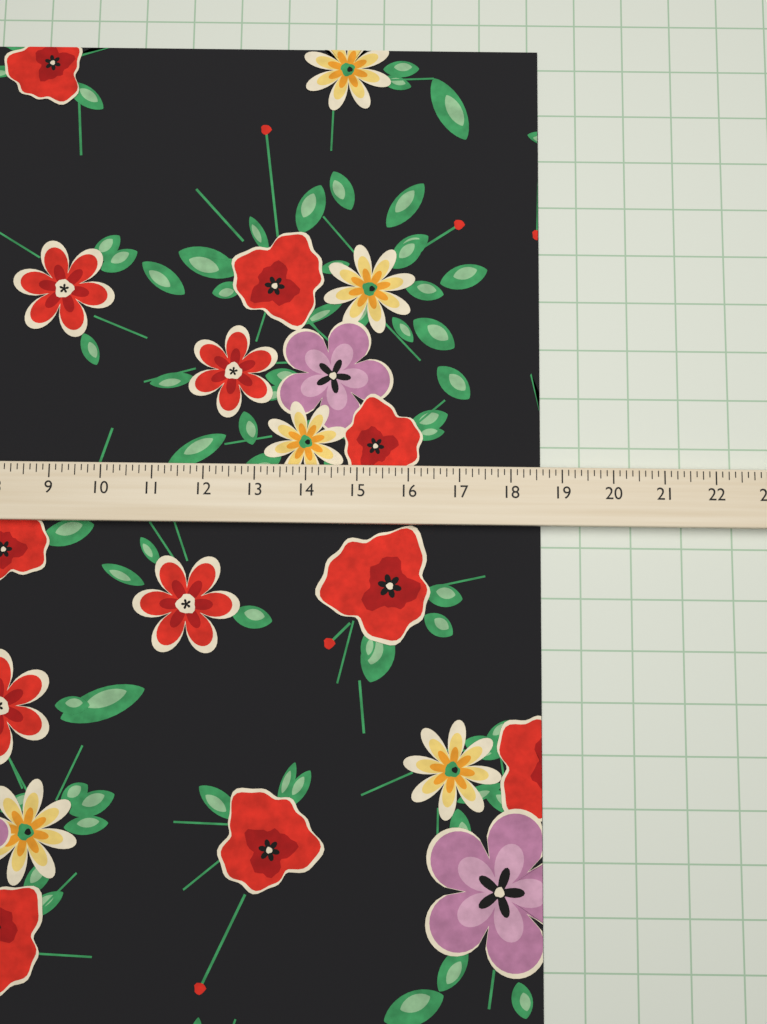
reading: 18.625 (no unit)
